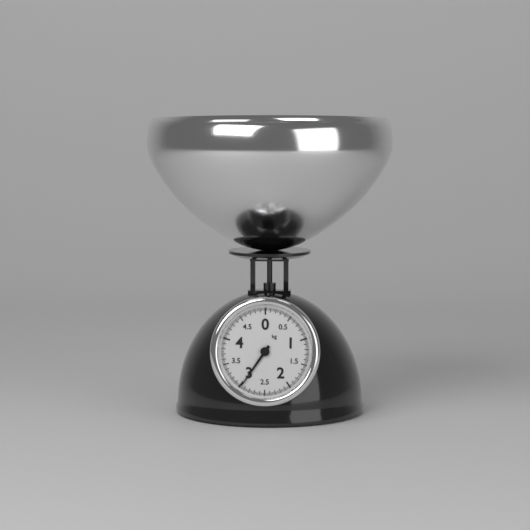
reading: 2.975 kg
